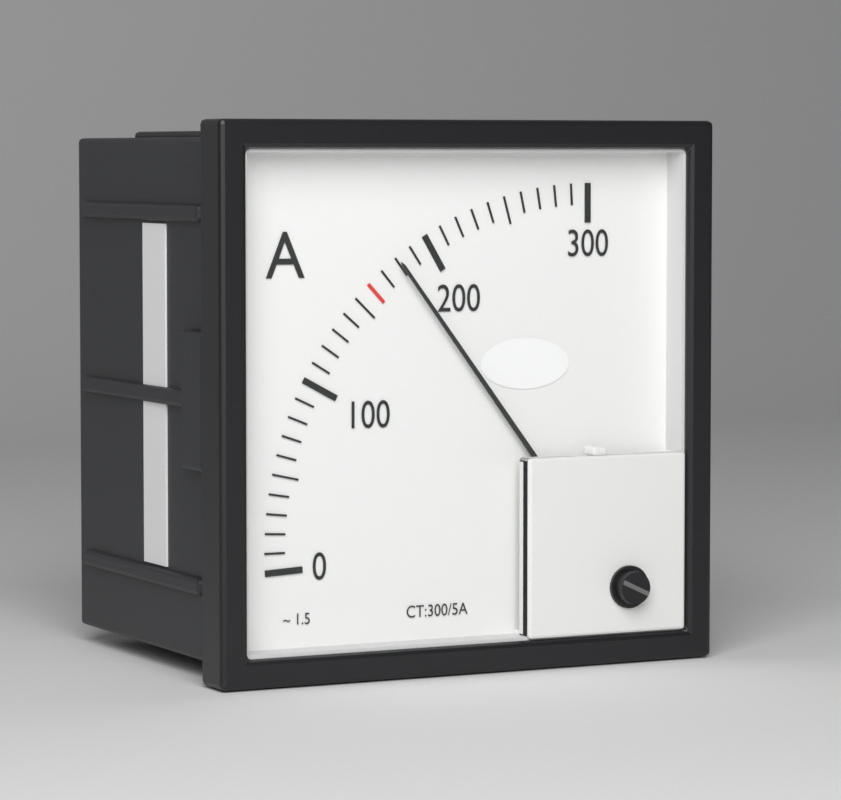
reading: 180 A
